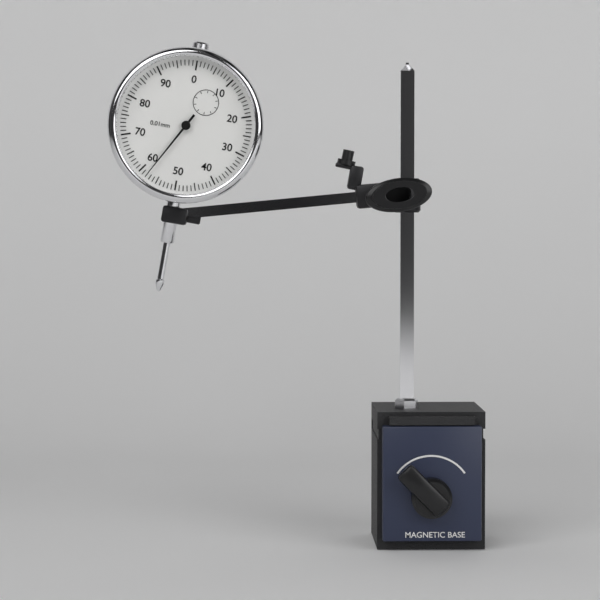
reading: 0.58 mm
